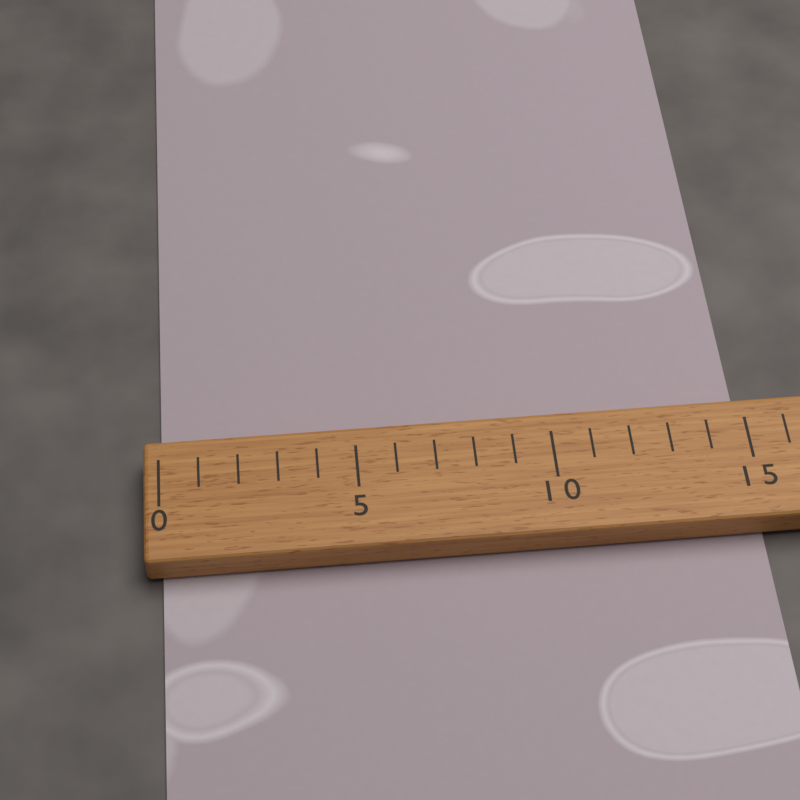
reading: 15 (no unit)
